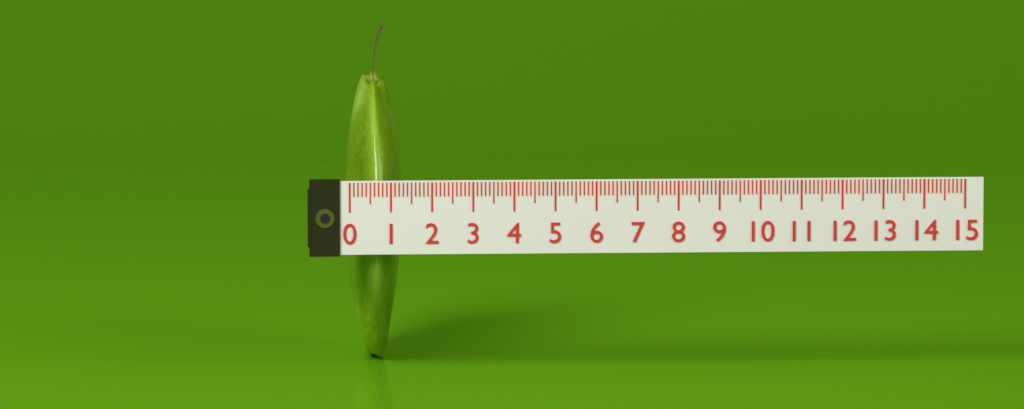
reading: 1.4 (no unit)
